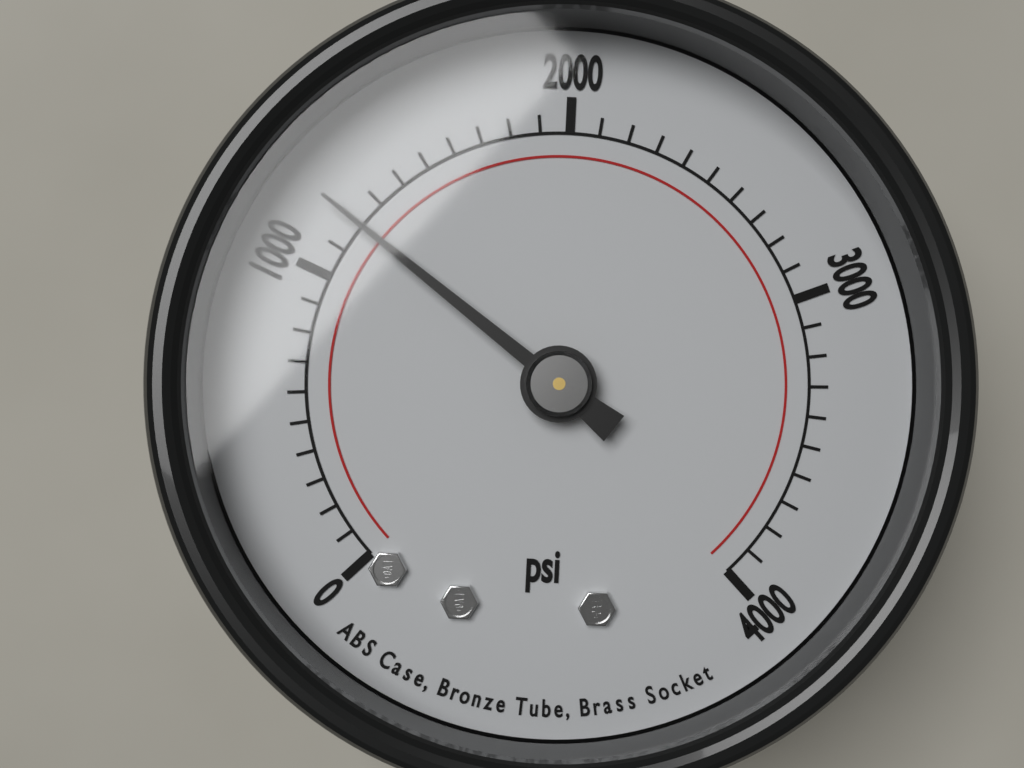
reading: 1200 psi
